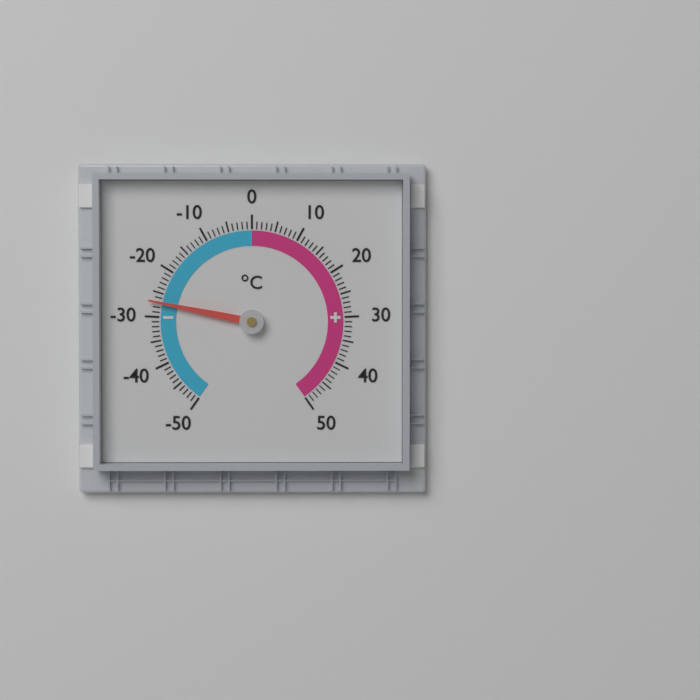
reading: -27 °C
